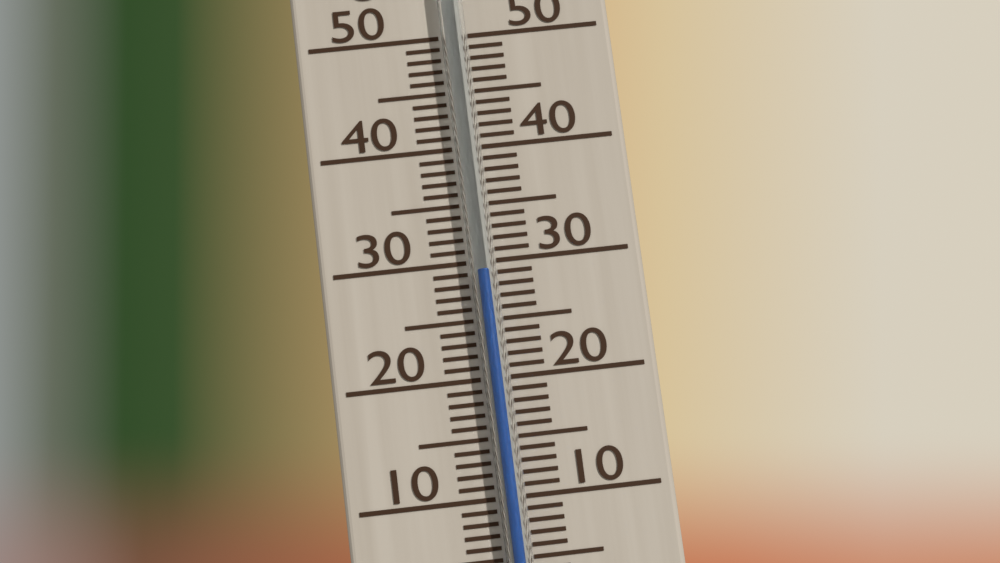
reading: 29 °C
